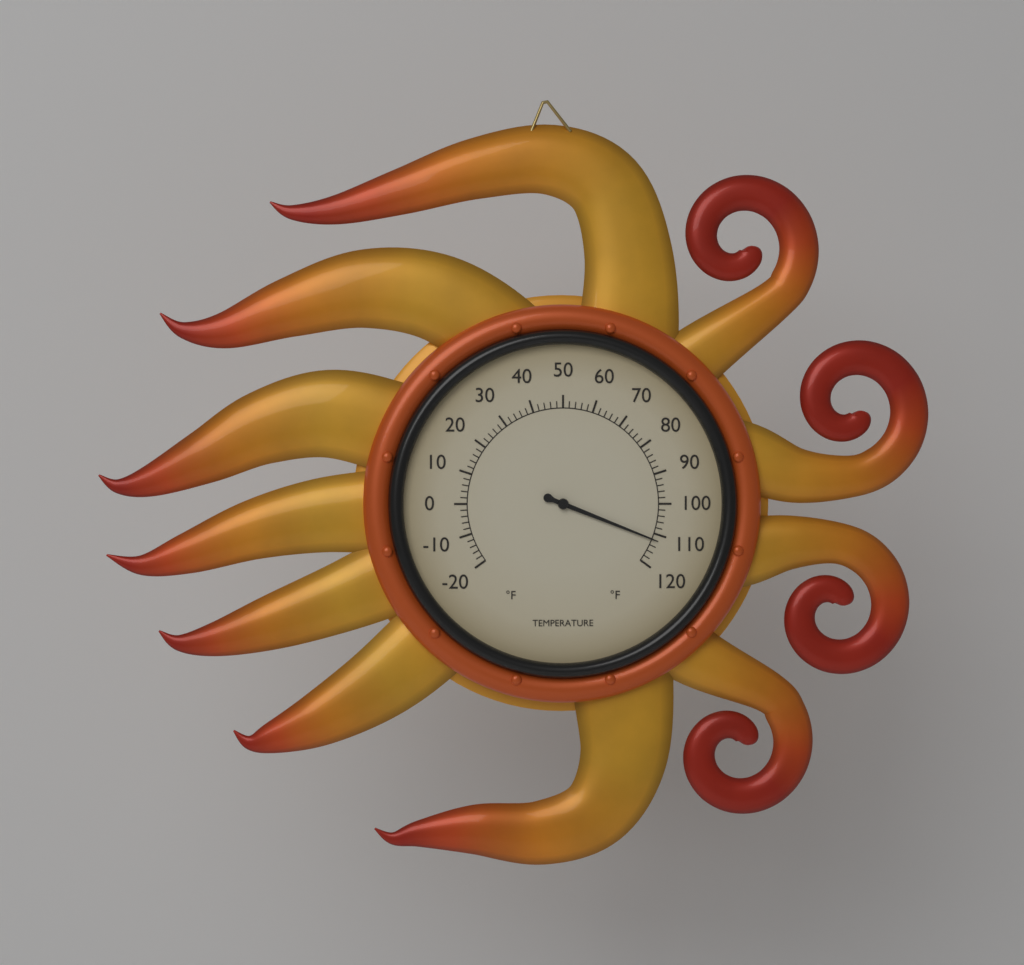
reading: 112 °F
